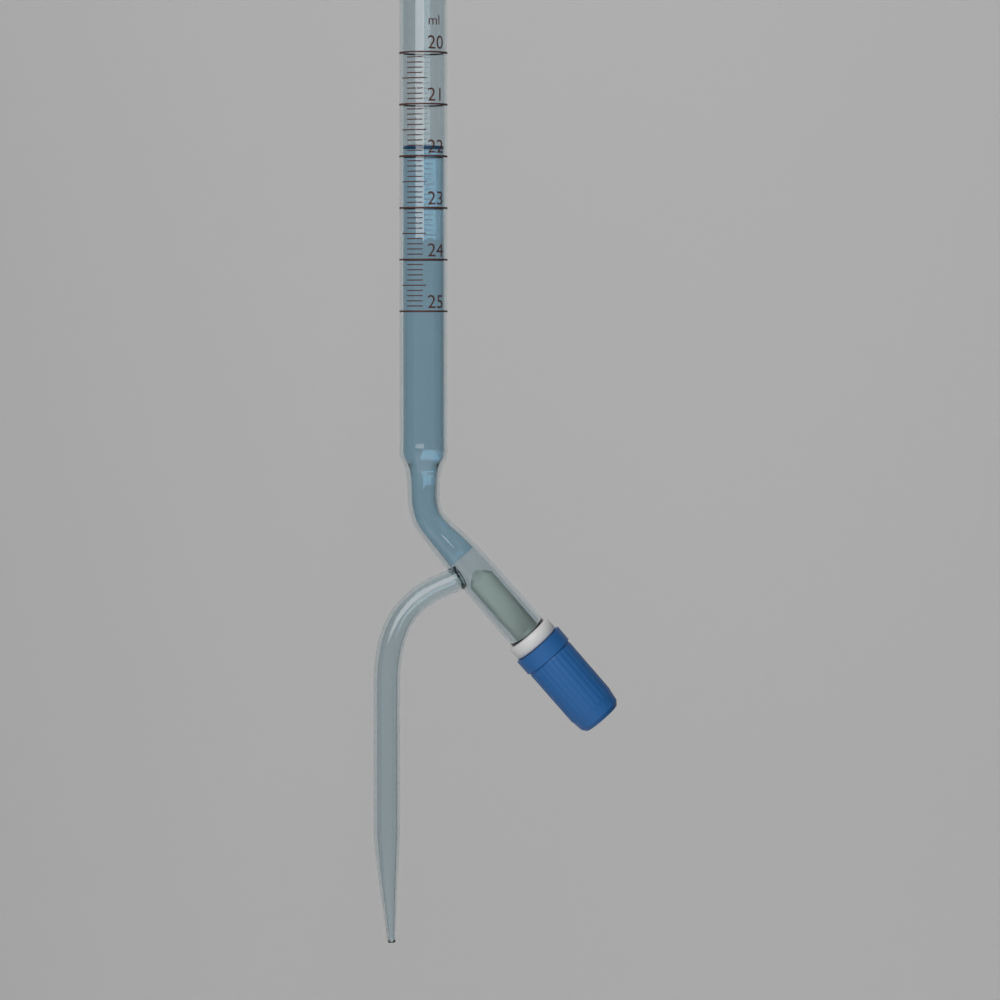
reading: 21.8 ml
